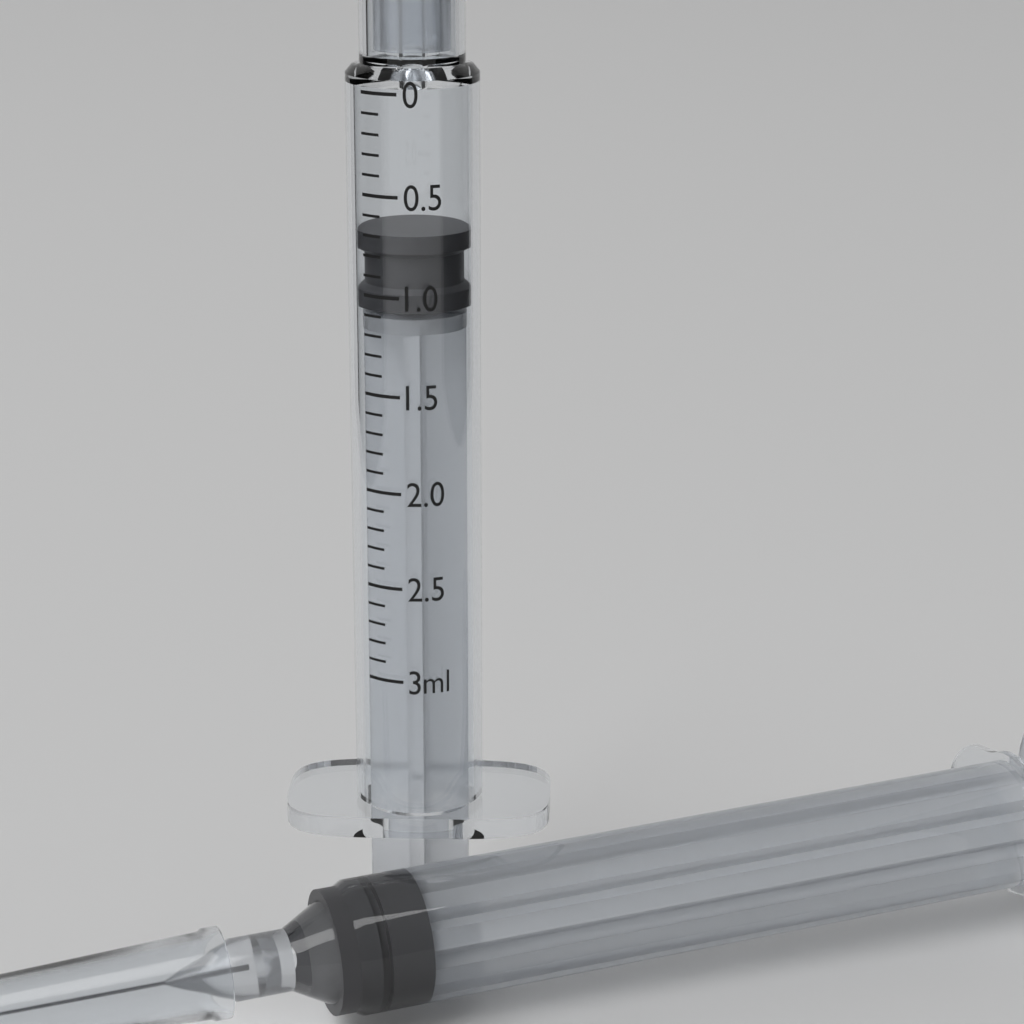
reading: 0.7 ml
